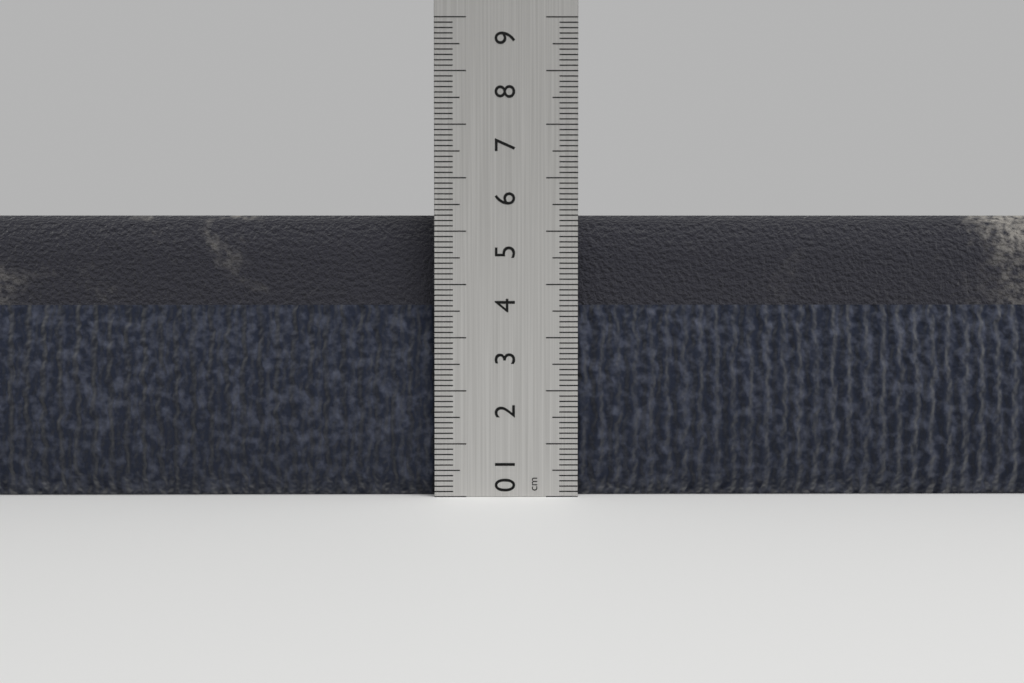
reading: 5.3 cm
